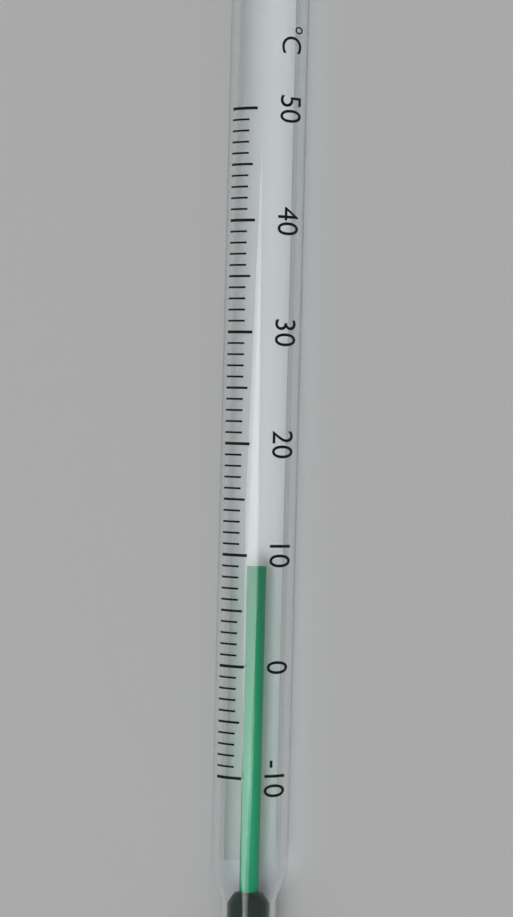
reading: 9 °C
